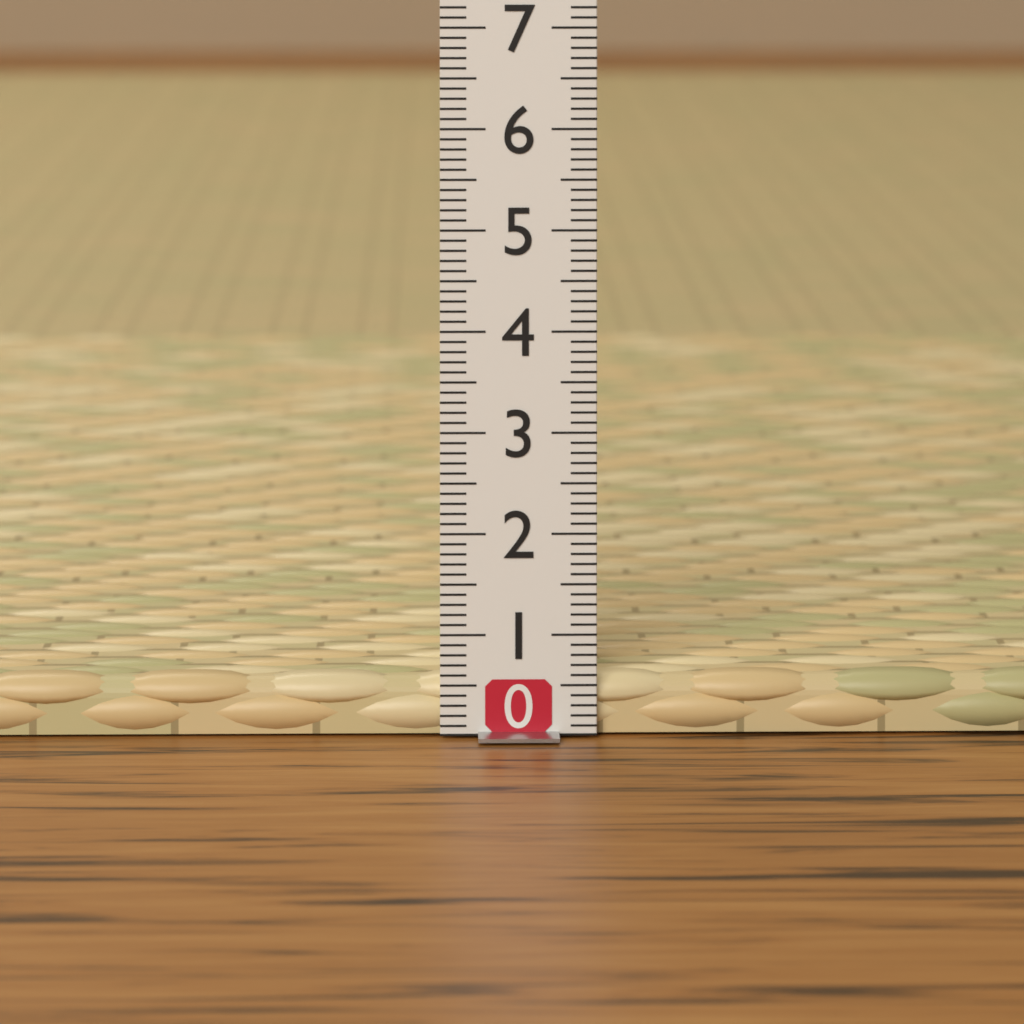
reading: 0.6 (no unit)
